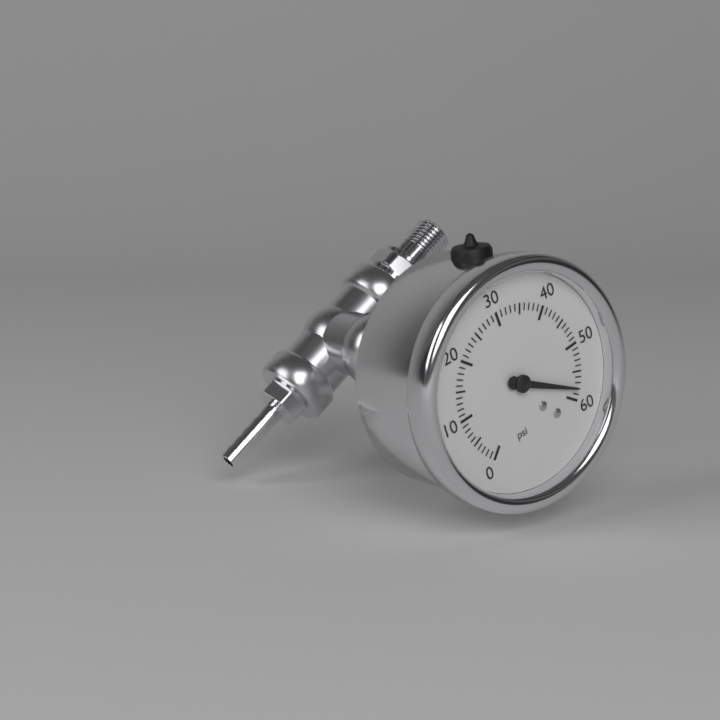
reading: 58 psi
